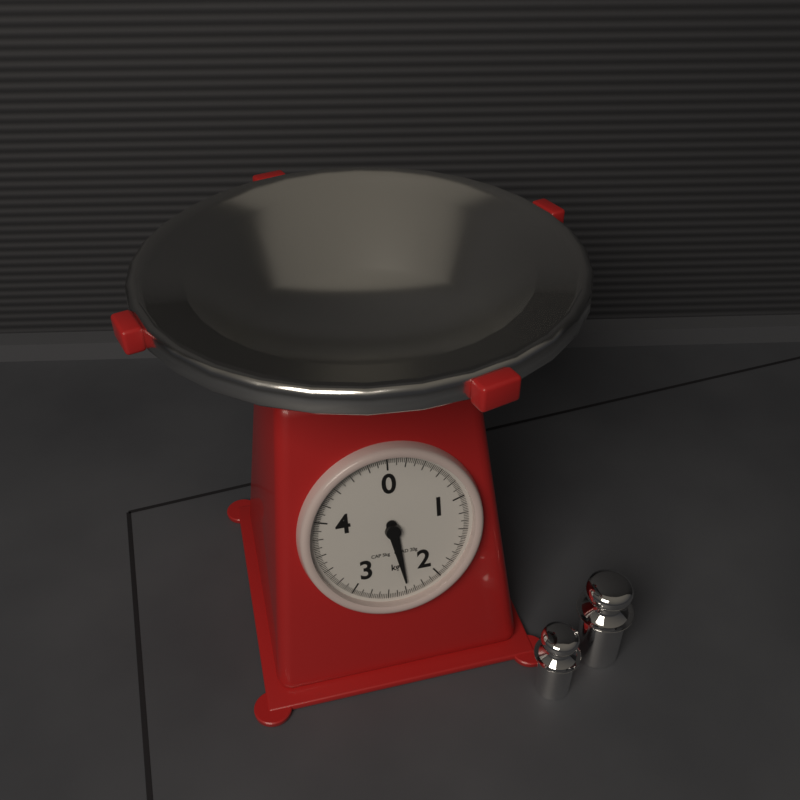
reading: 2.38 kg
